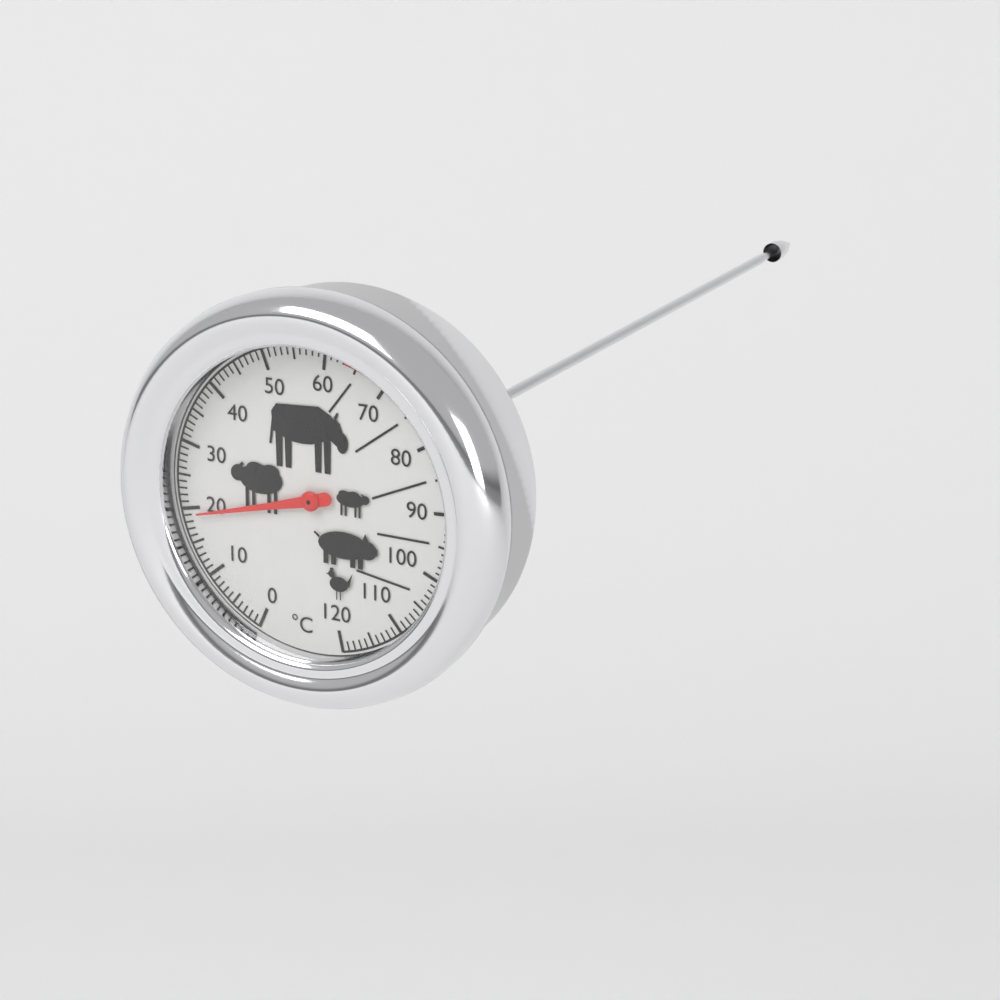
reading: 19 °C
